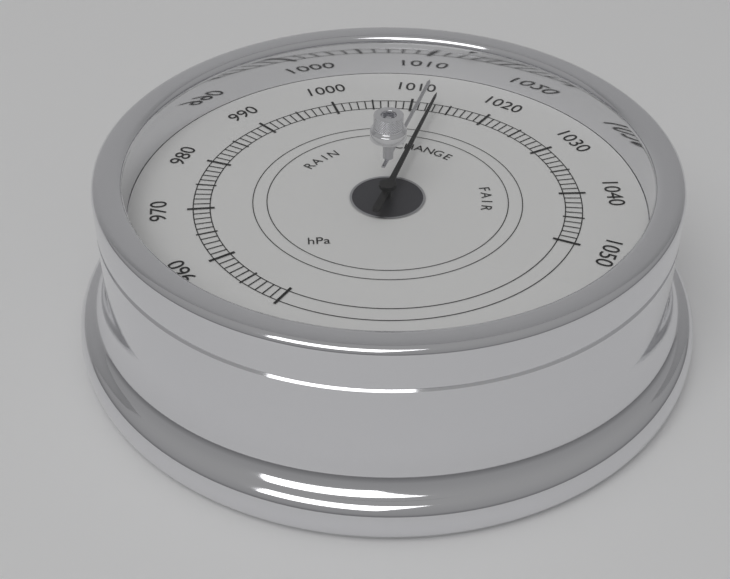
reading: 1013 hPa
